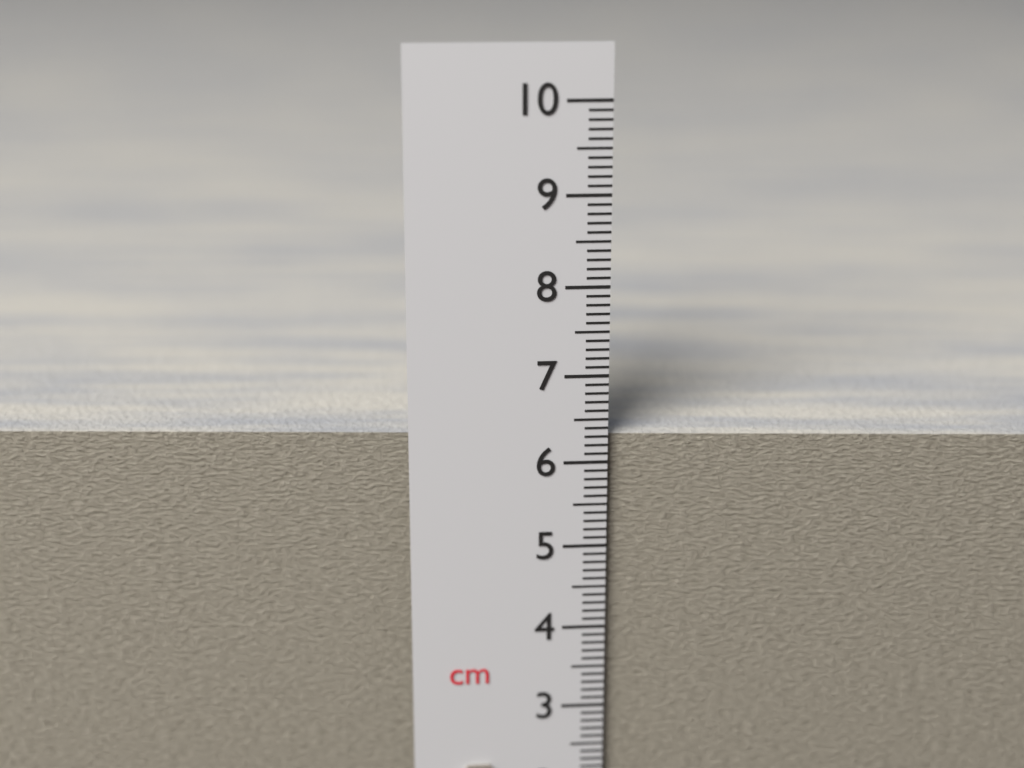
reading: 6.3 cm
